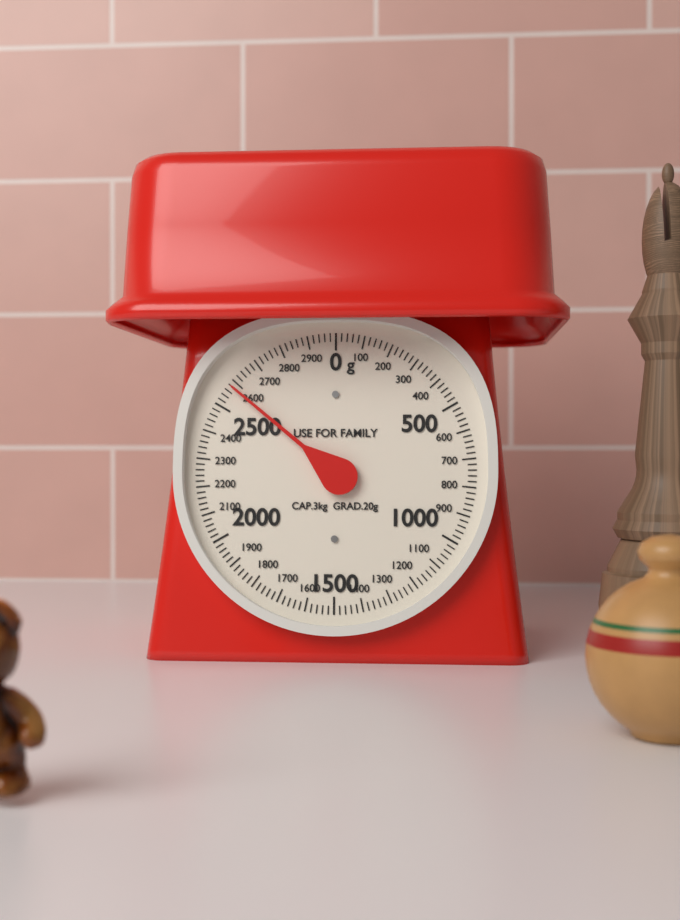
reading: 2580 g
